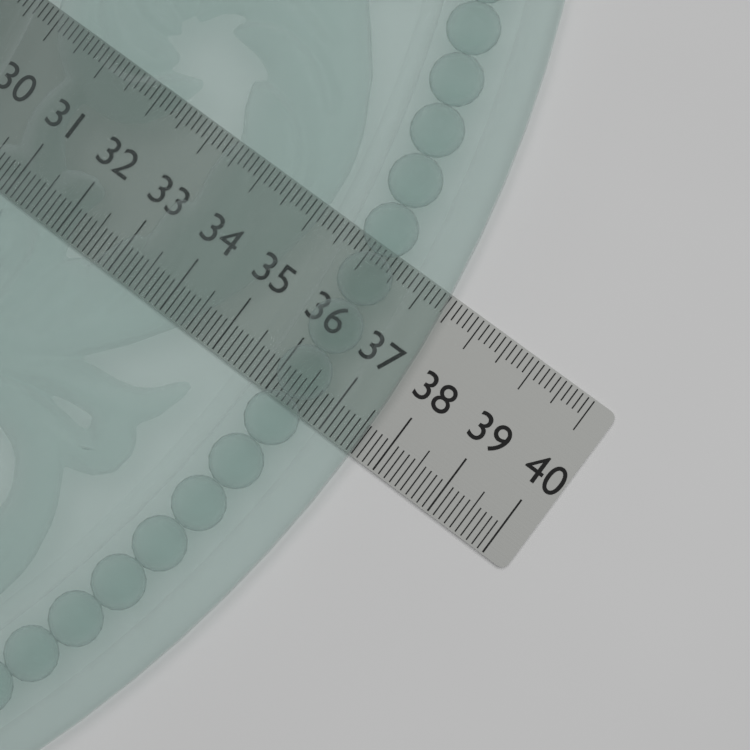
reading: 37.6 (no unit)
